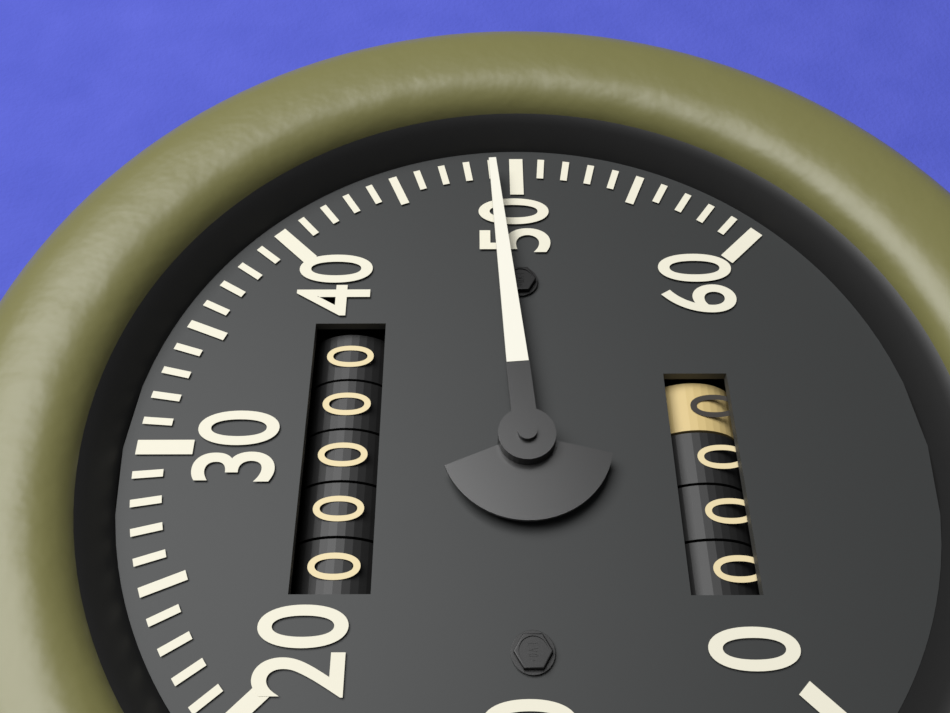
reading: 49 (no unit)
